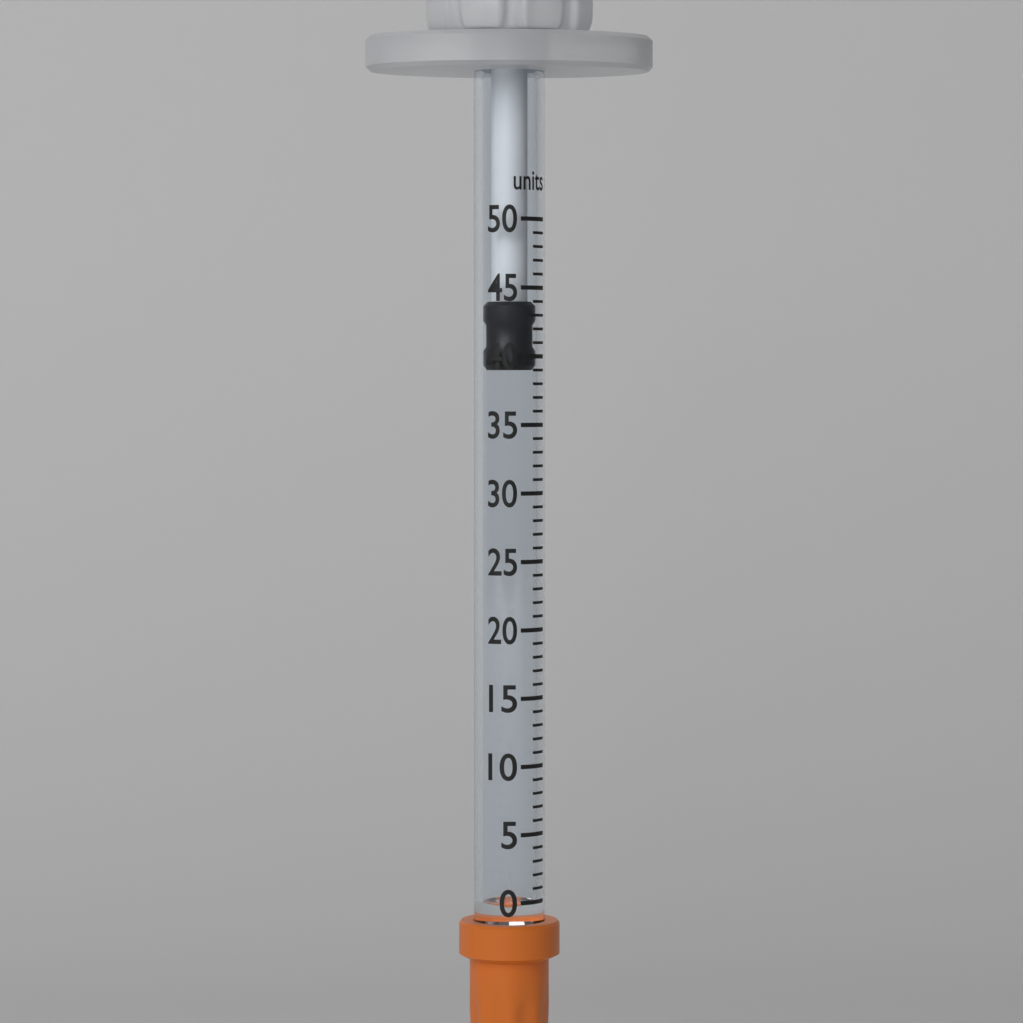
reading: 39 units
